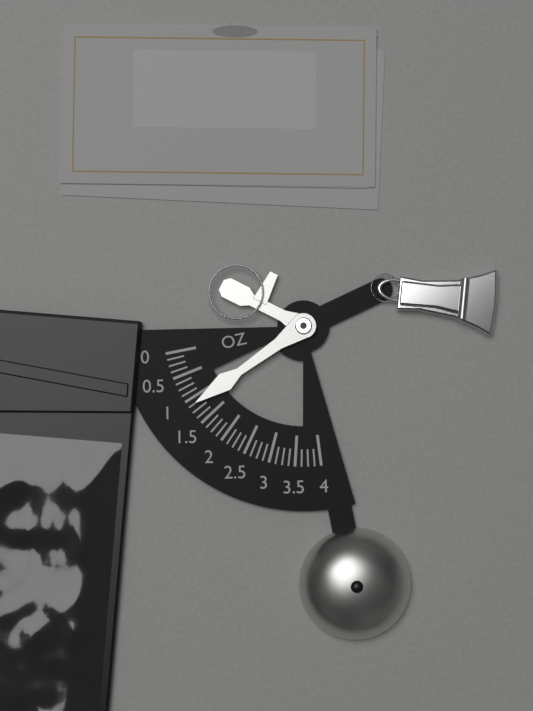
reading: 1.125 oz
